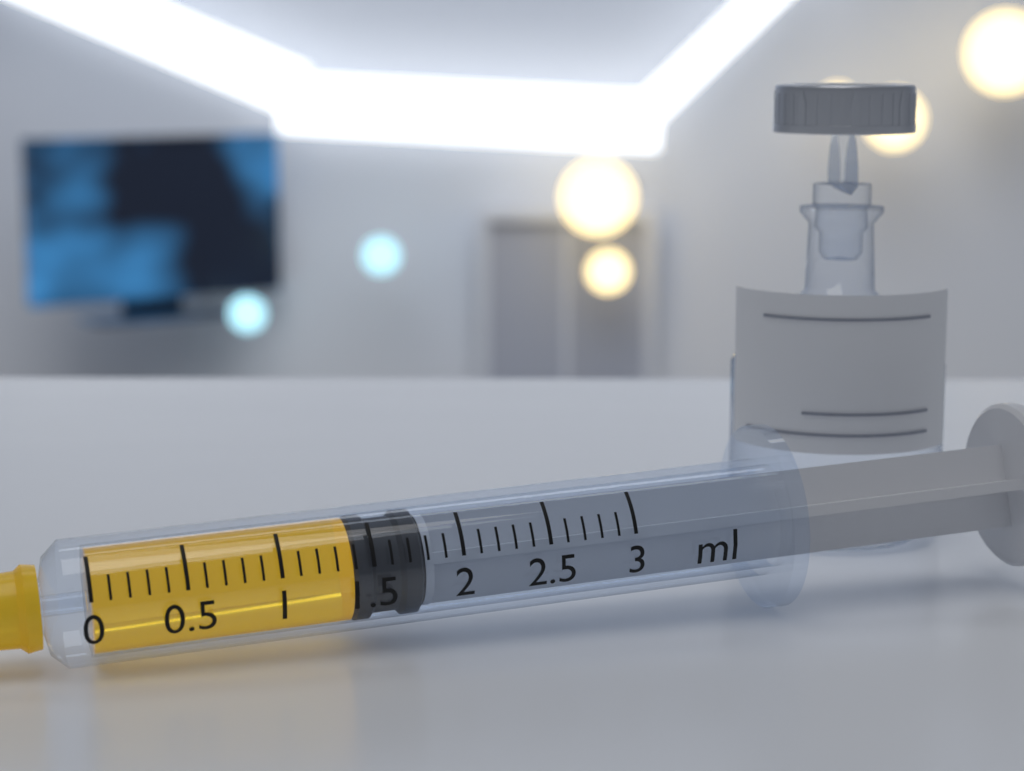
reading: 1.4 ml
